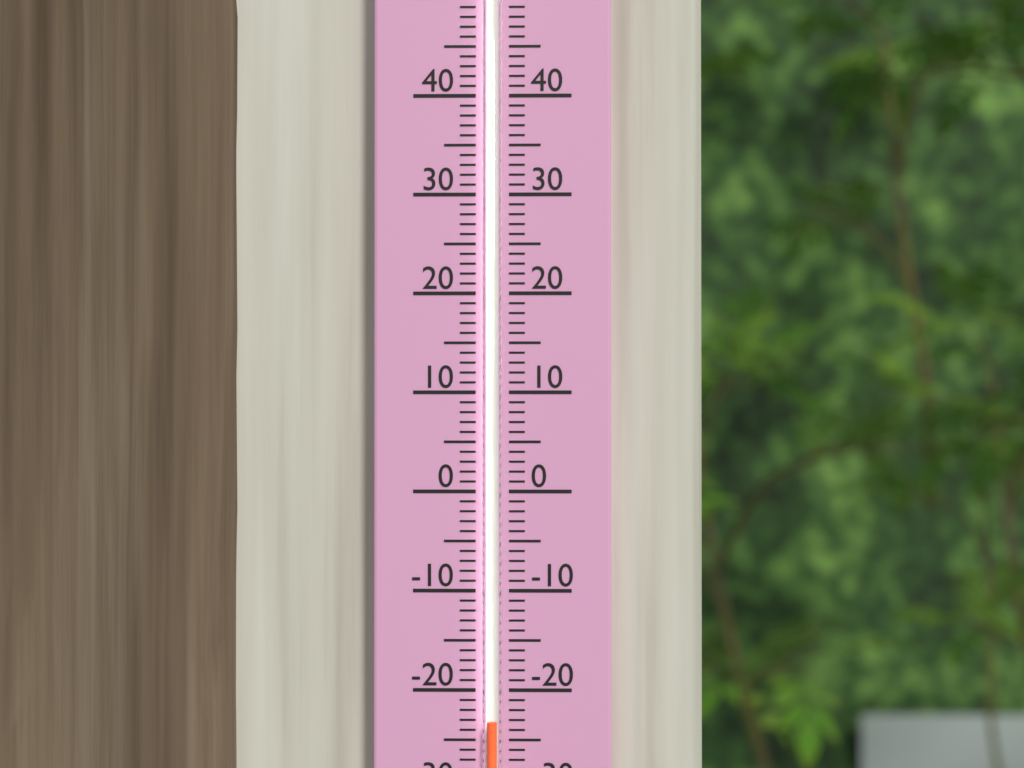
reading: -23 (no unit)
